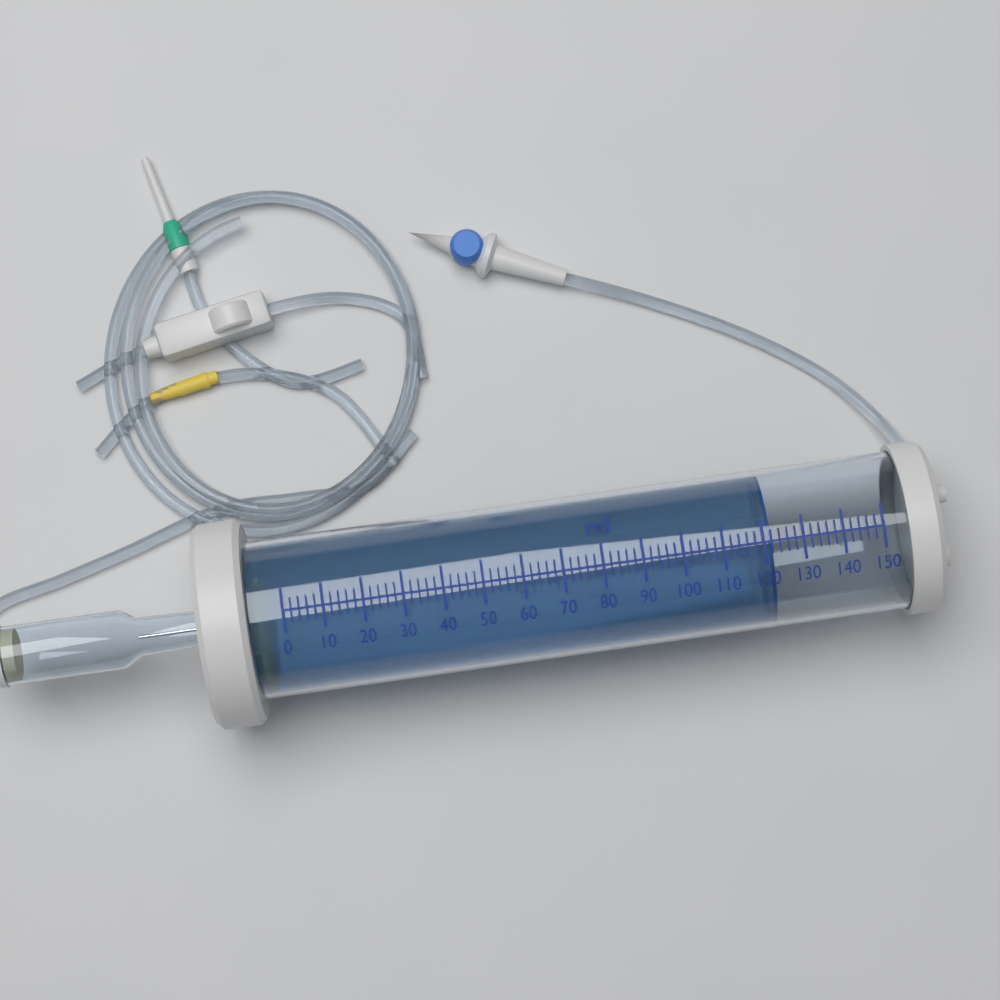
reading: 122 ml
